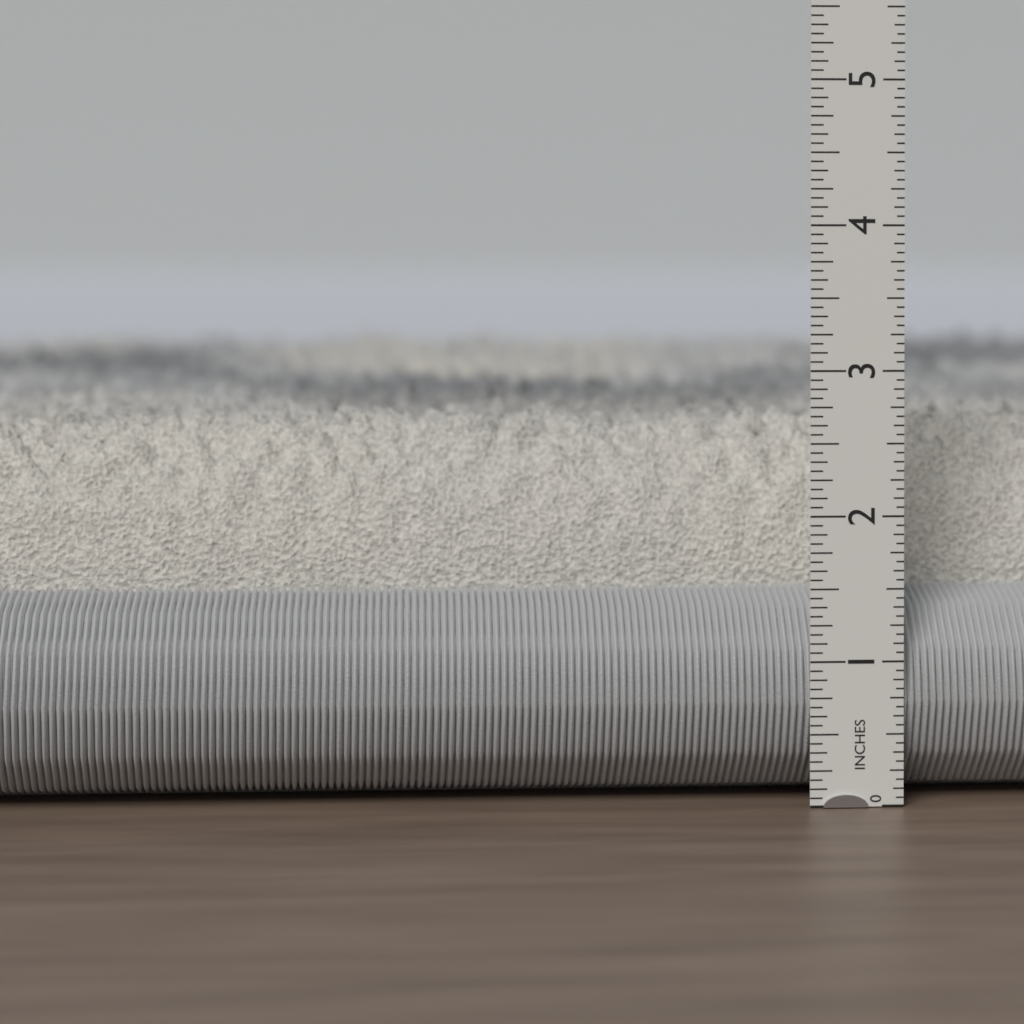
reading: 2.6875 in
